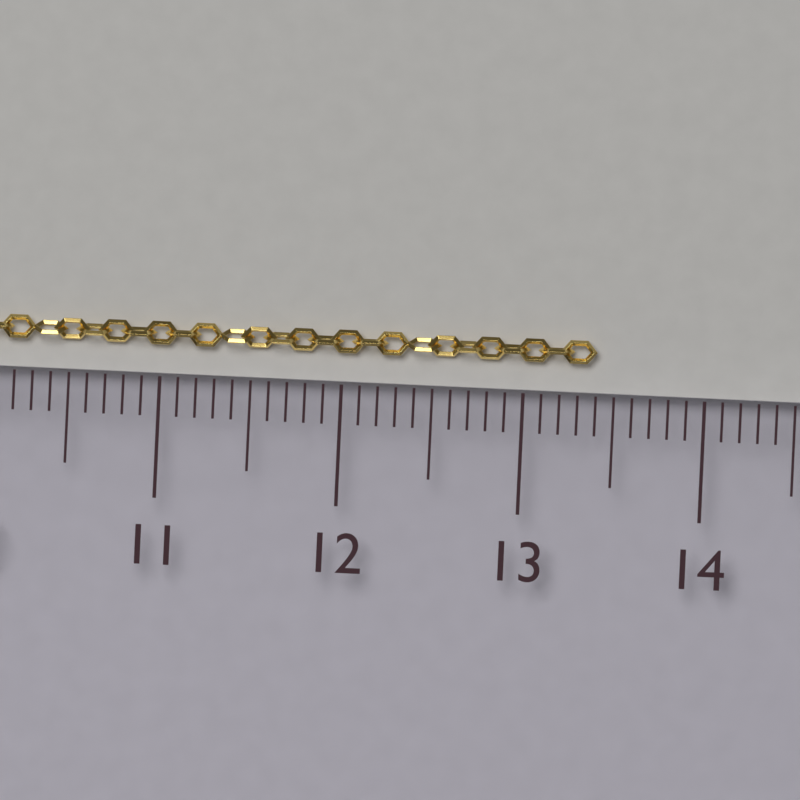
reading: 13.4 cm
